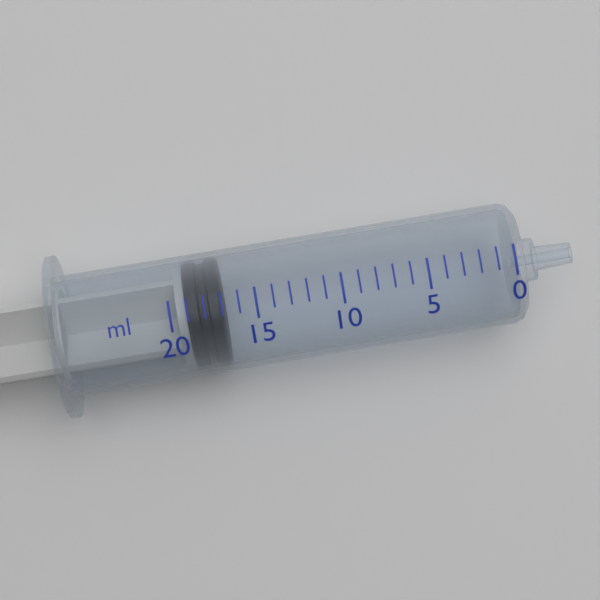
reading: 17 ml
